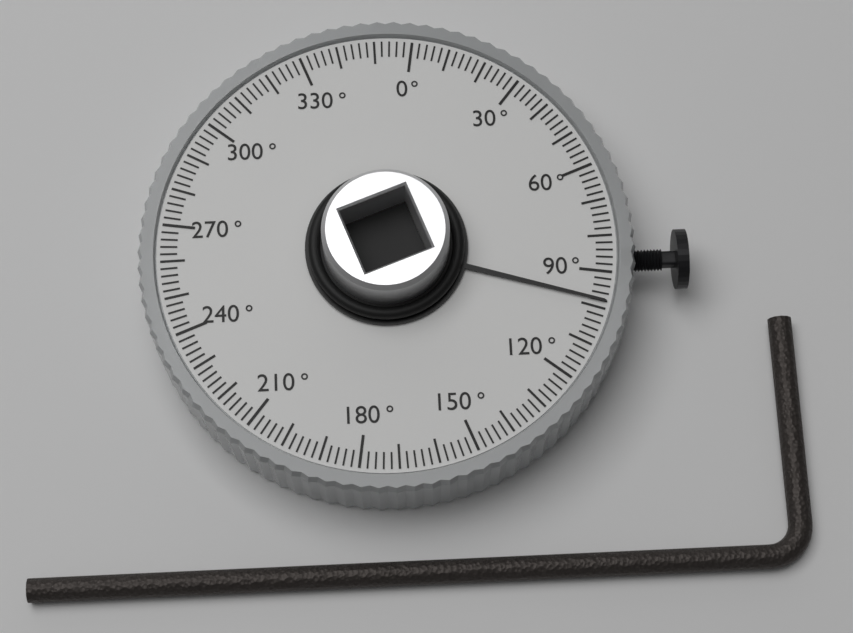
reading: 98 °
